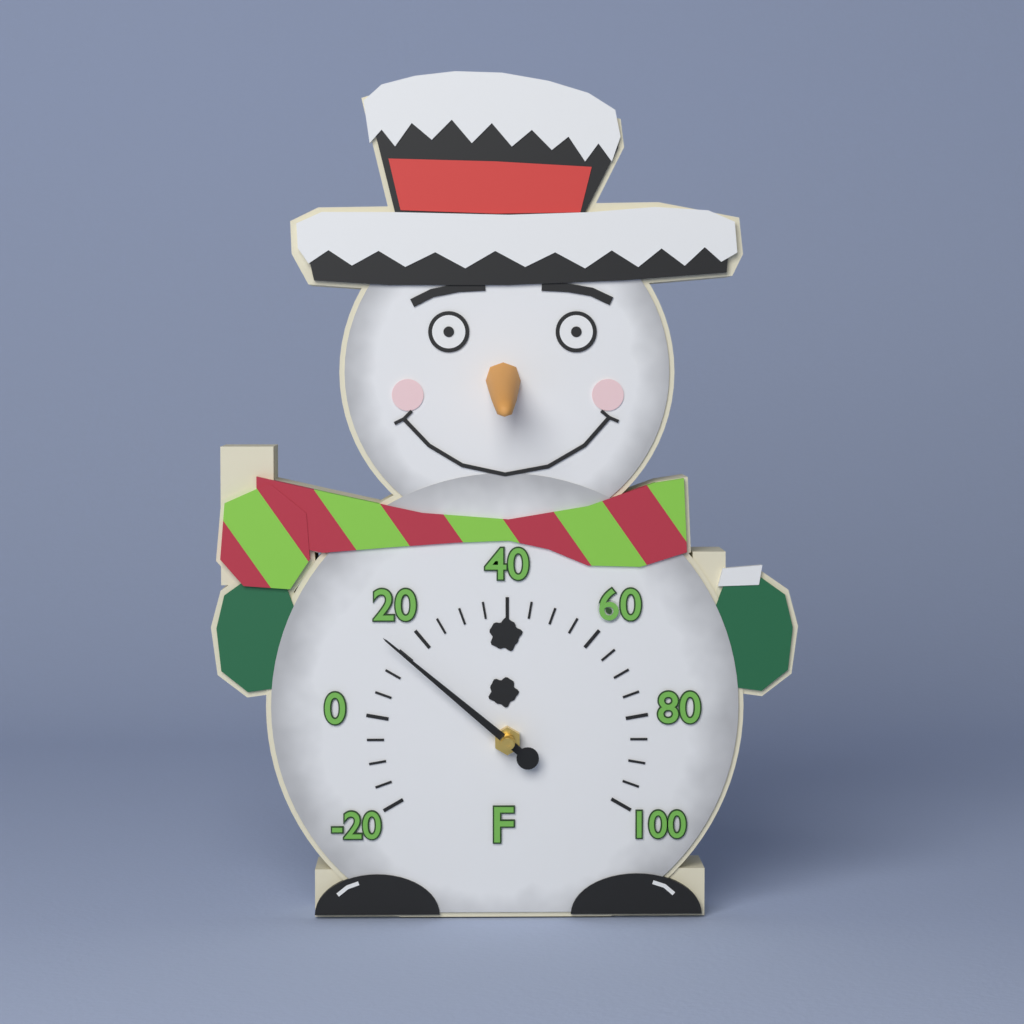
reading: 15 °F
